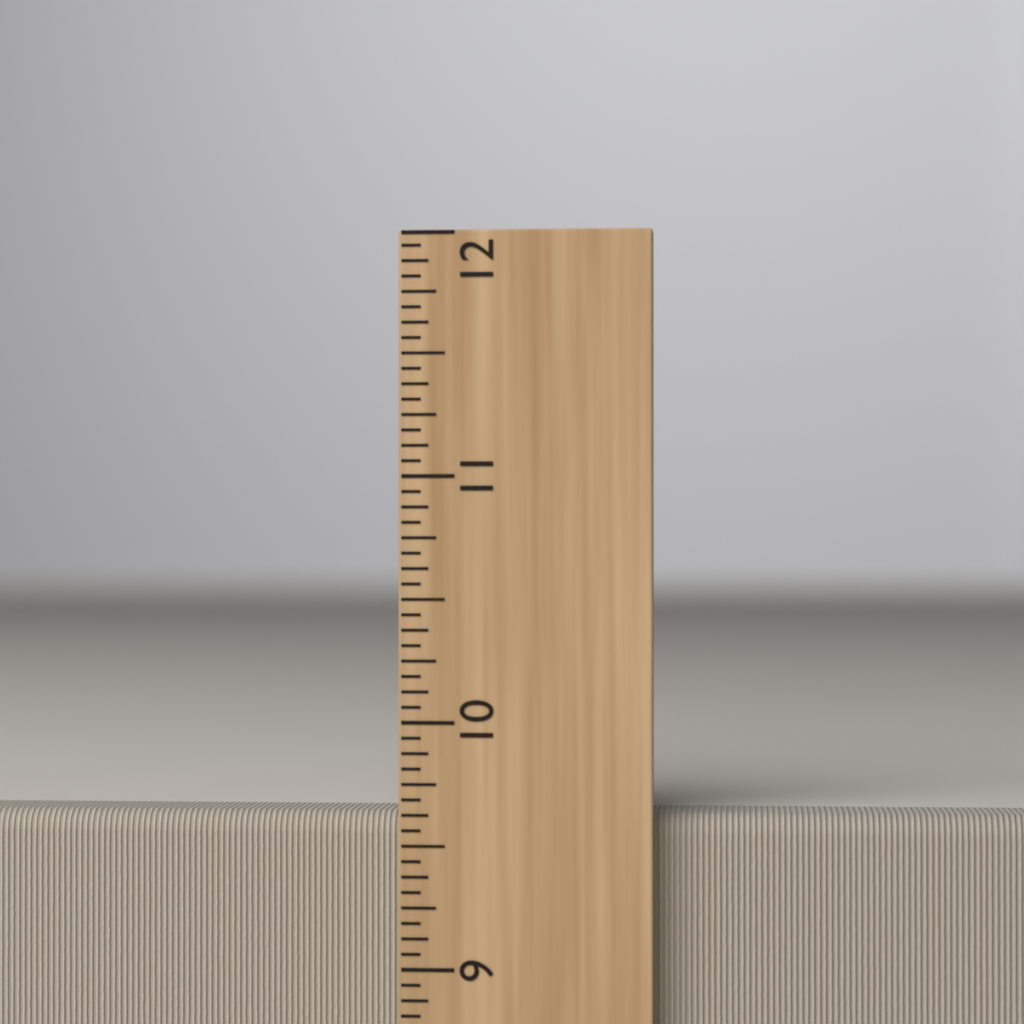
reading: 9.6250 inch
